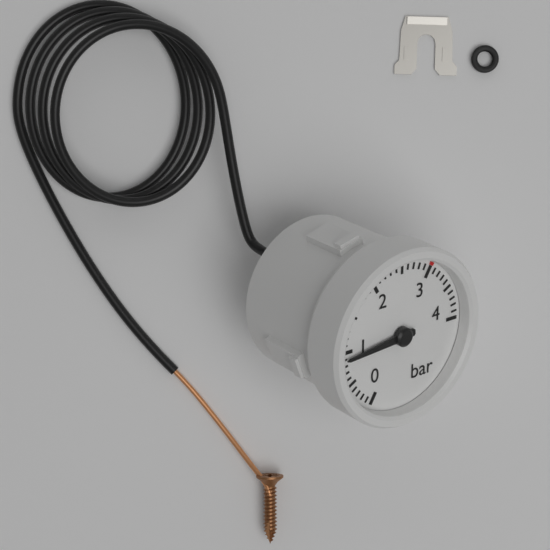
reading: 0.9 bar
